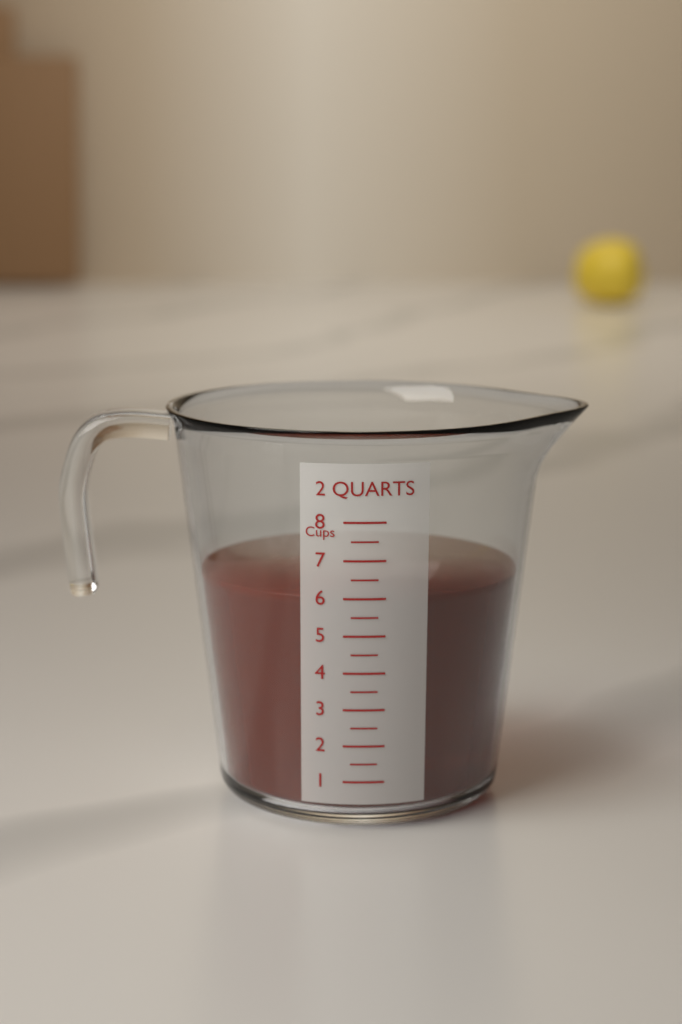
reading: 6.0 cups
